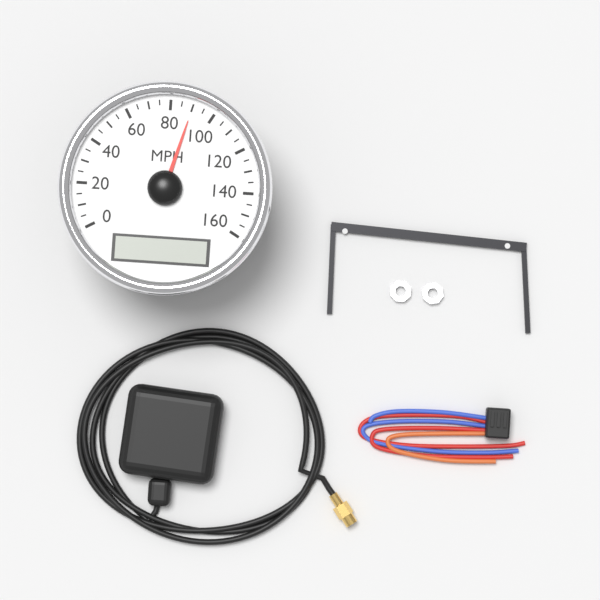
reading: 90 MPH
